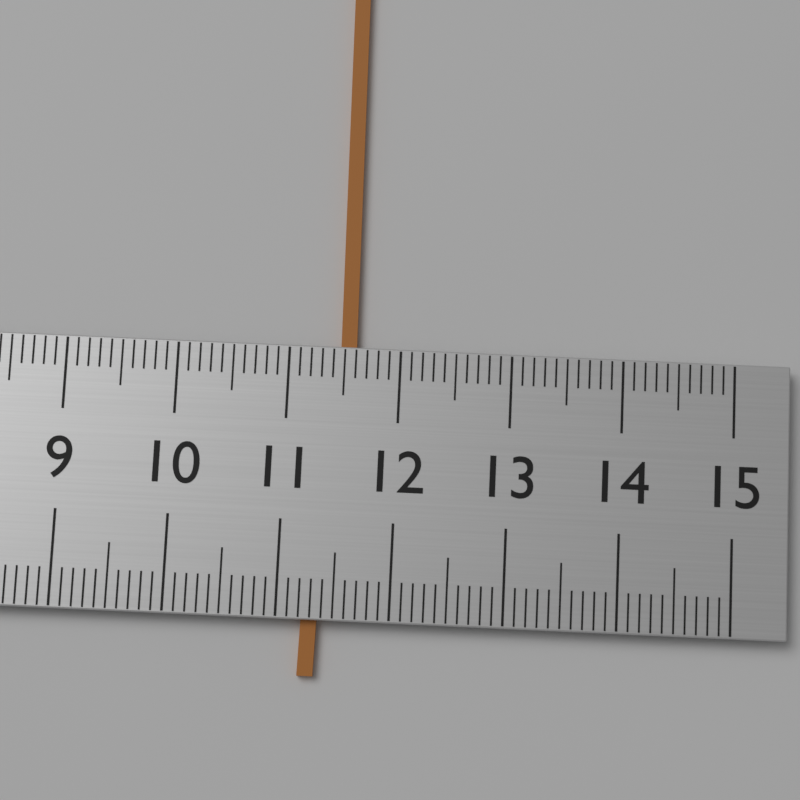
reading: 11.6 (no unit)
